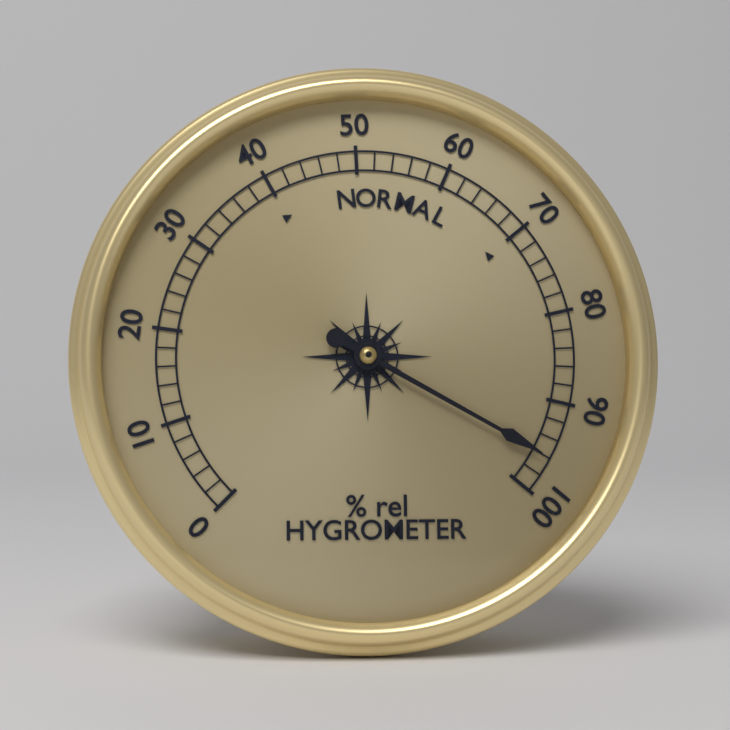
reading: 96 % rel
